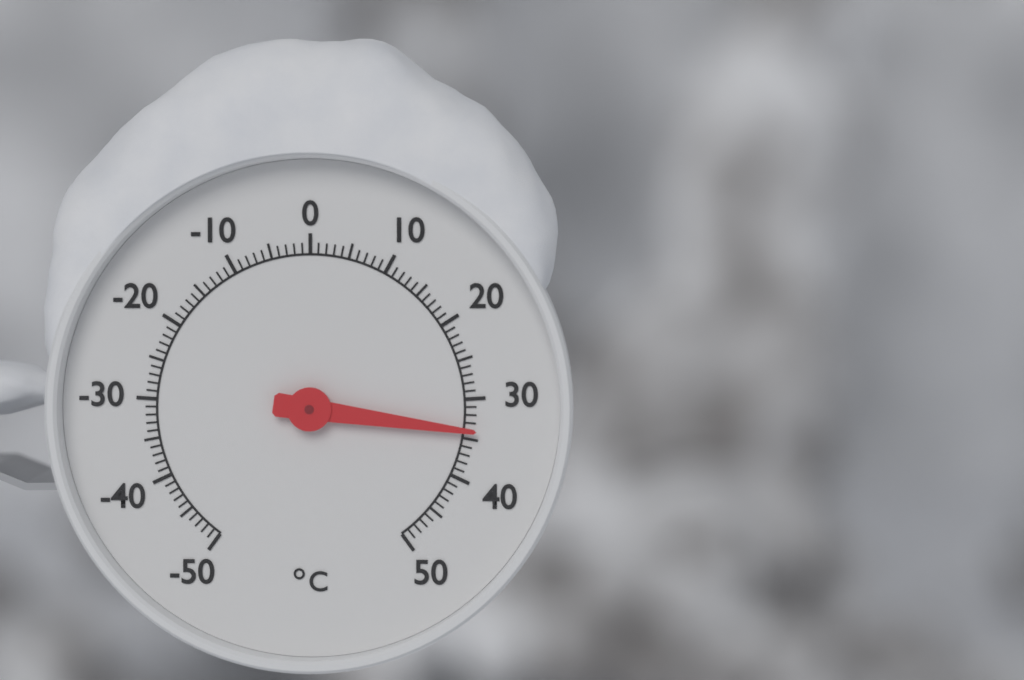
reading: 34 °C
